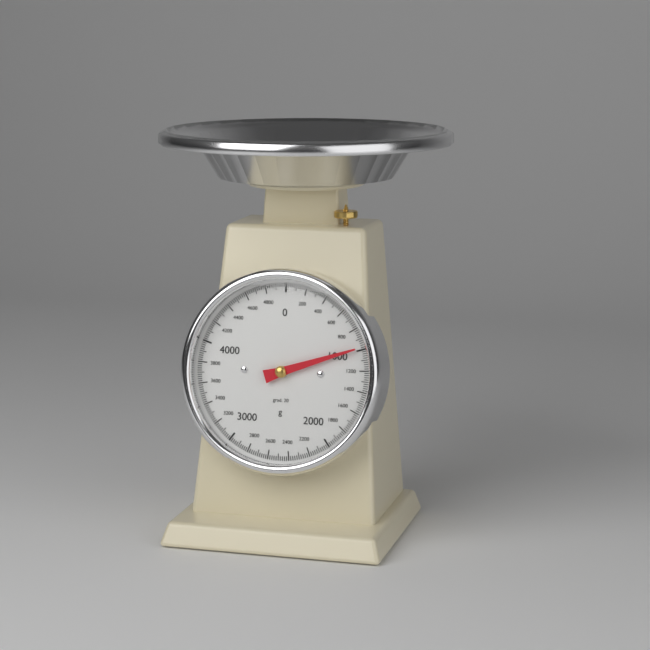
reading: 980 g
